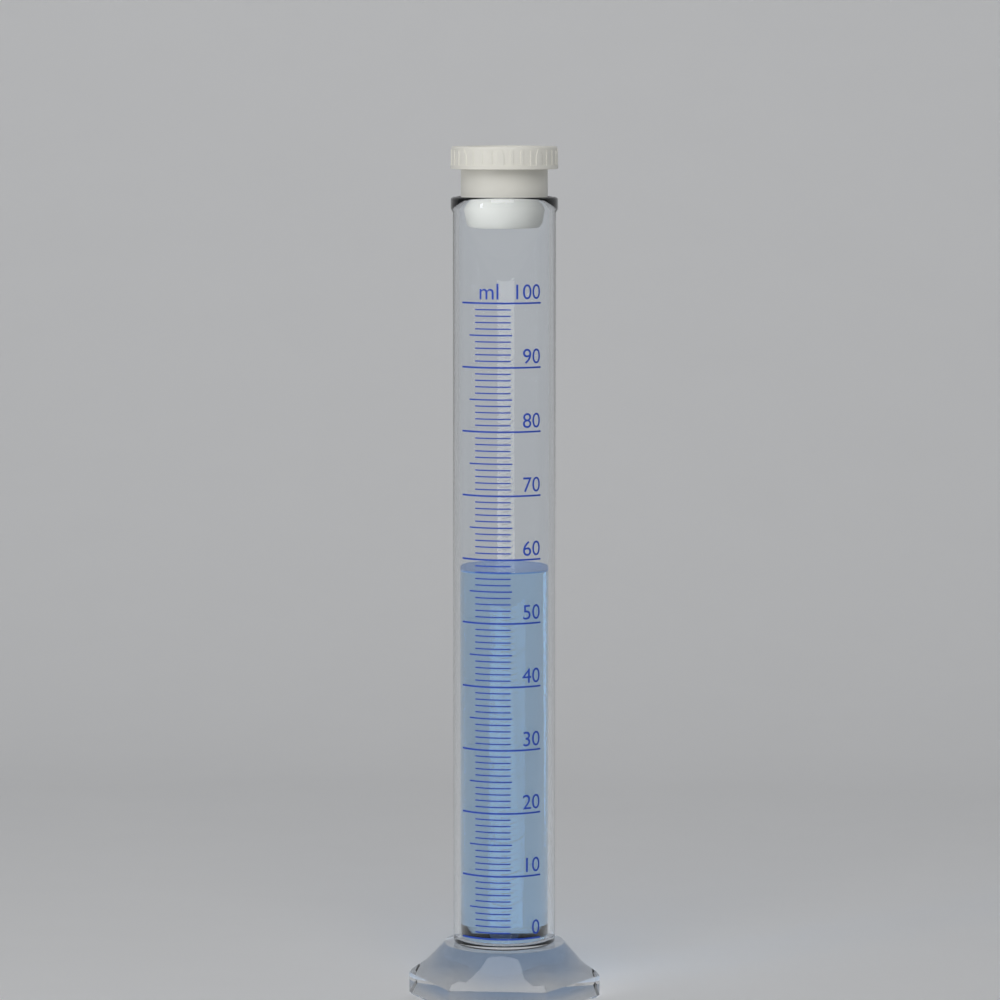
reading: 58 ml
